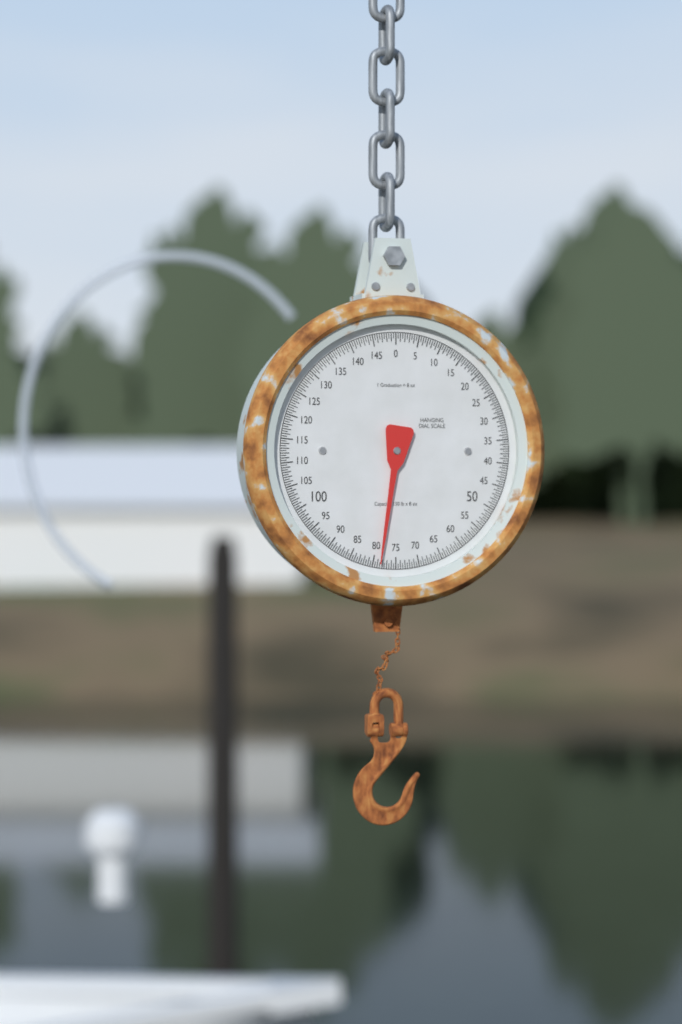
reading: 78.5 lb
